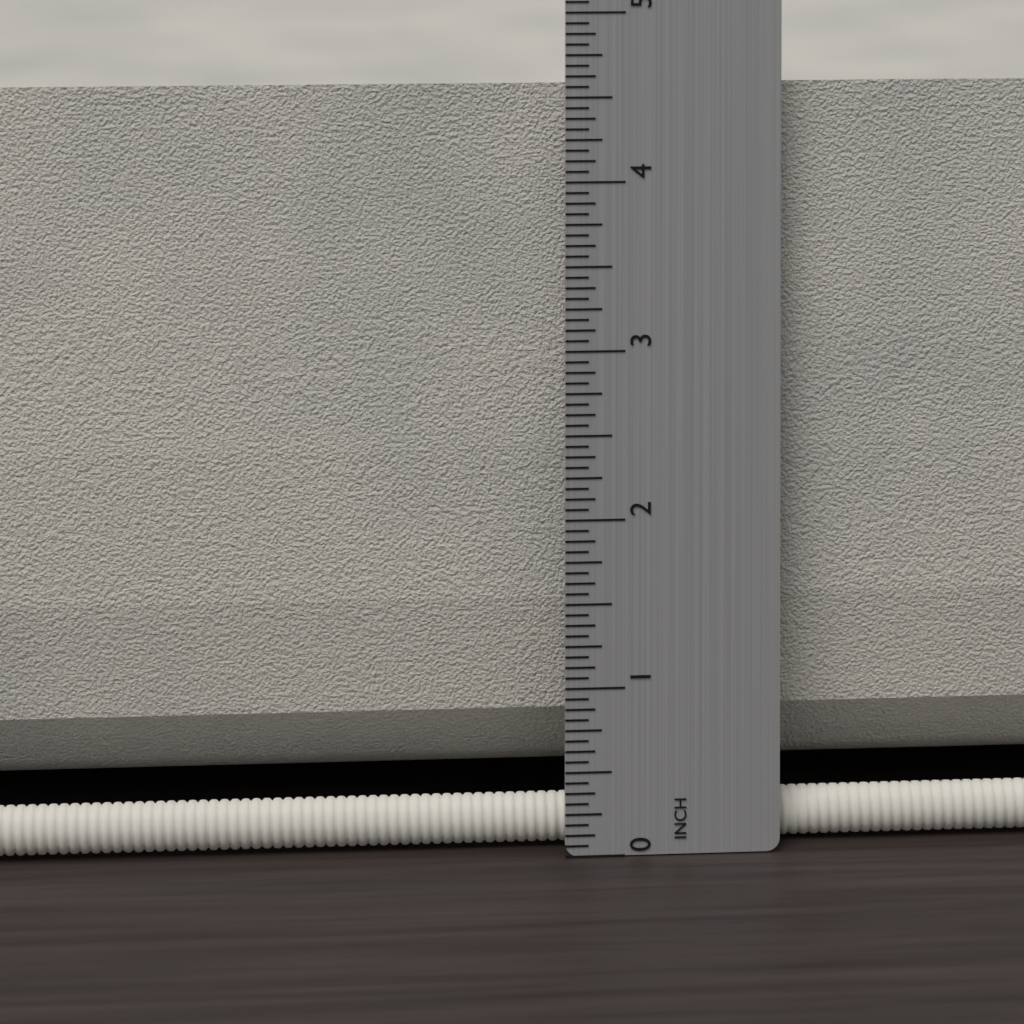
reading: 4.5625 in
